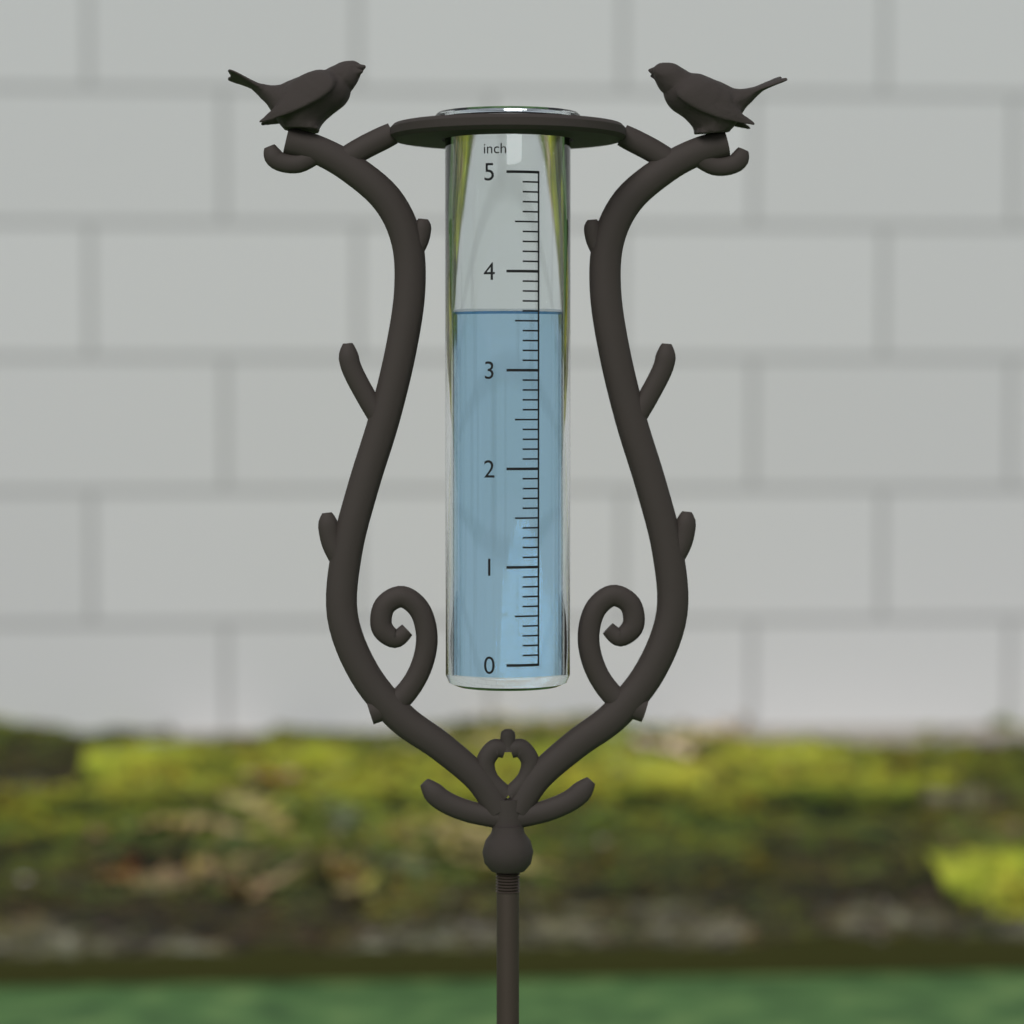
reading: 3.6 inch
